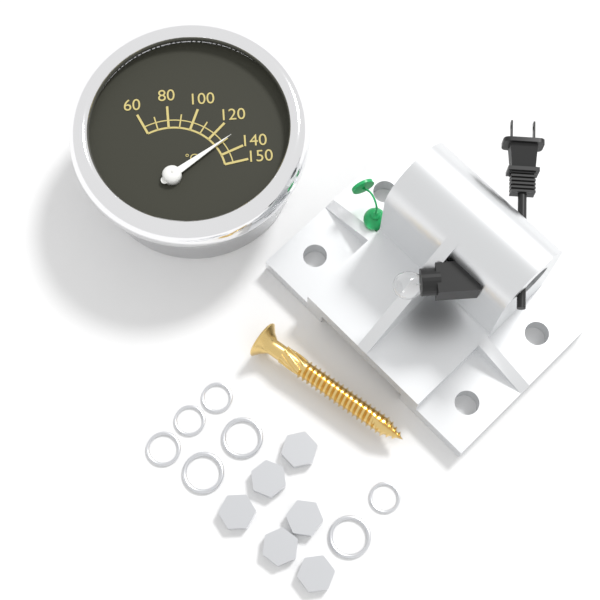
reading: 130 °C
